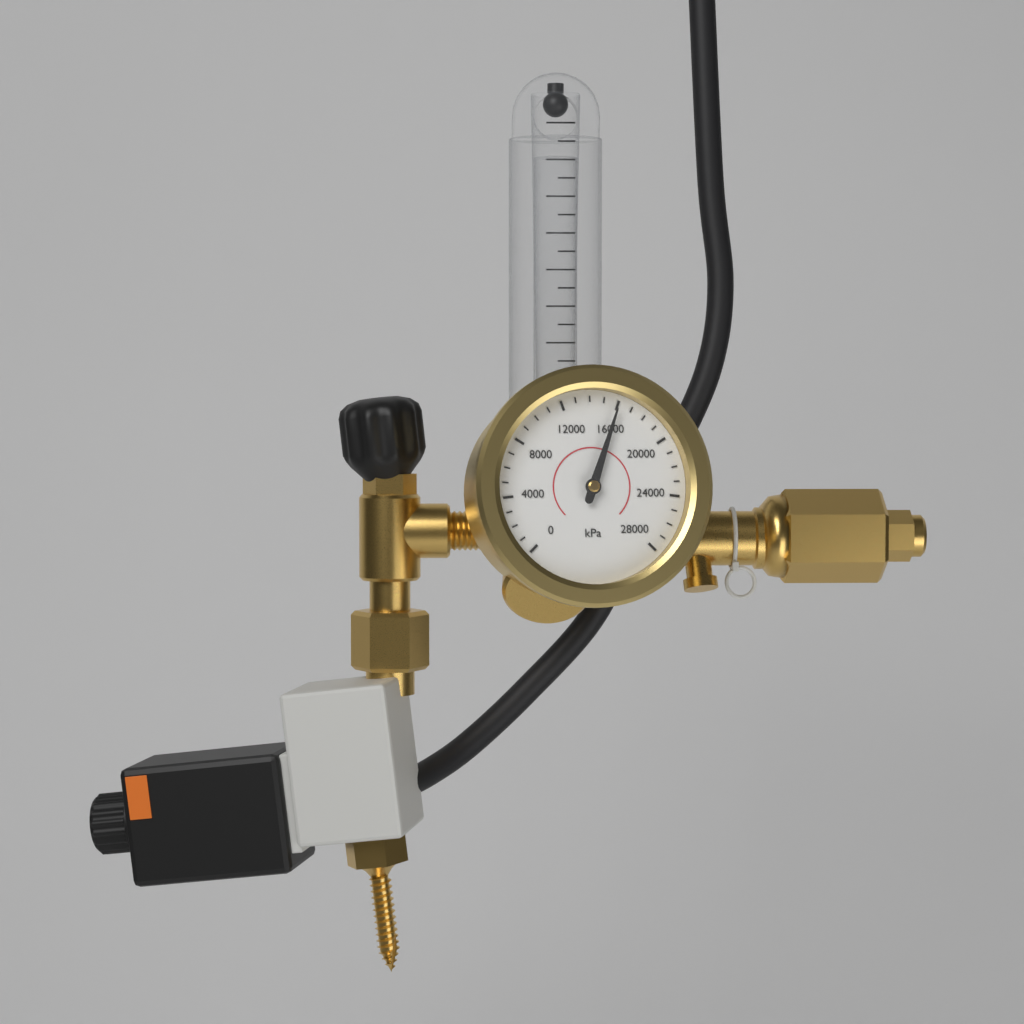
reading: 16000 kPa
